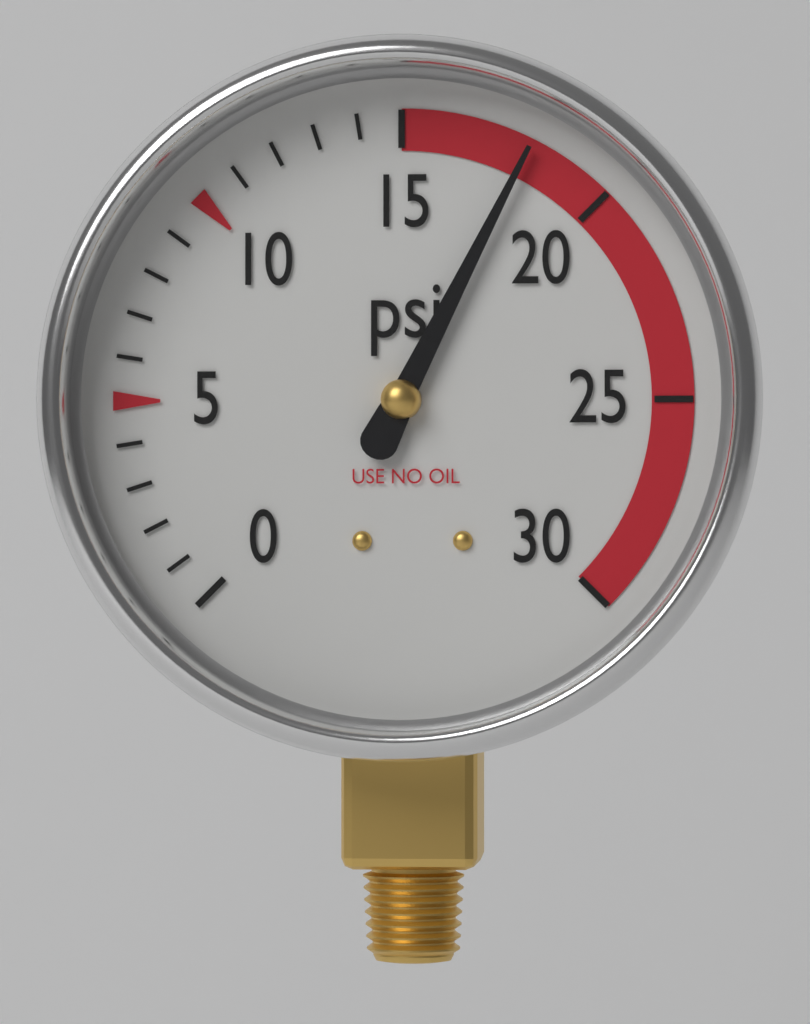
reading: 18 psi
